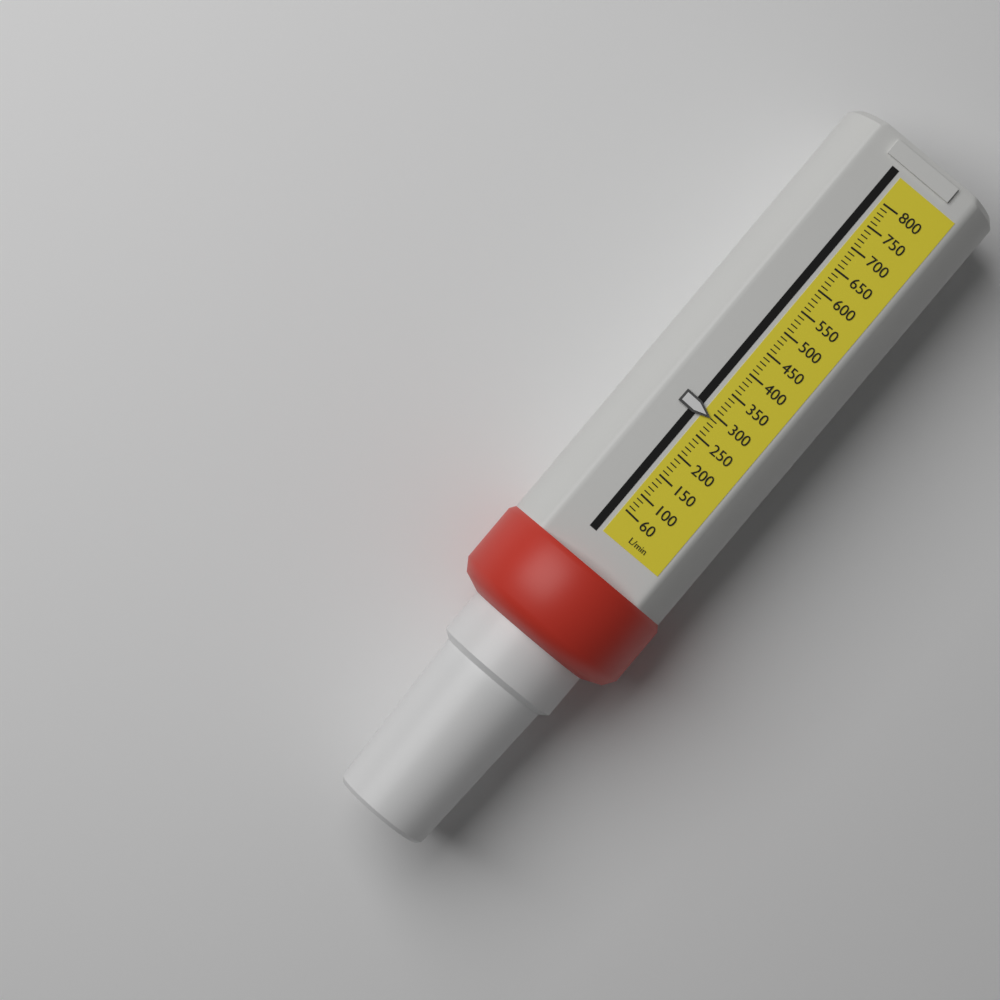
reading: 290 L/min
